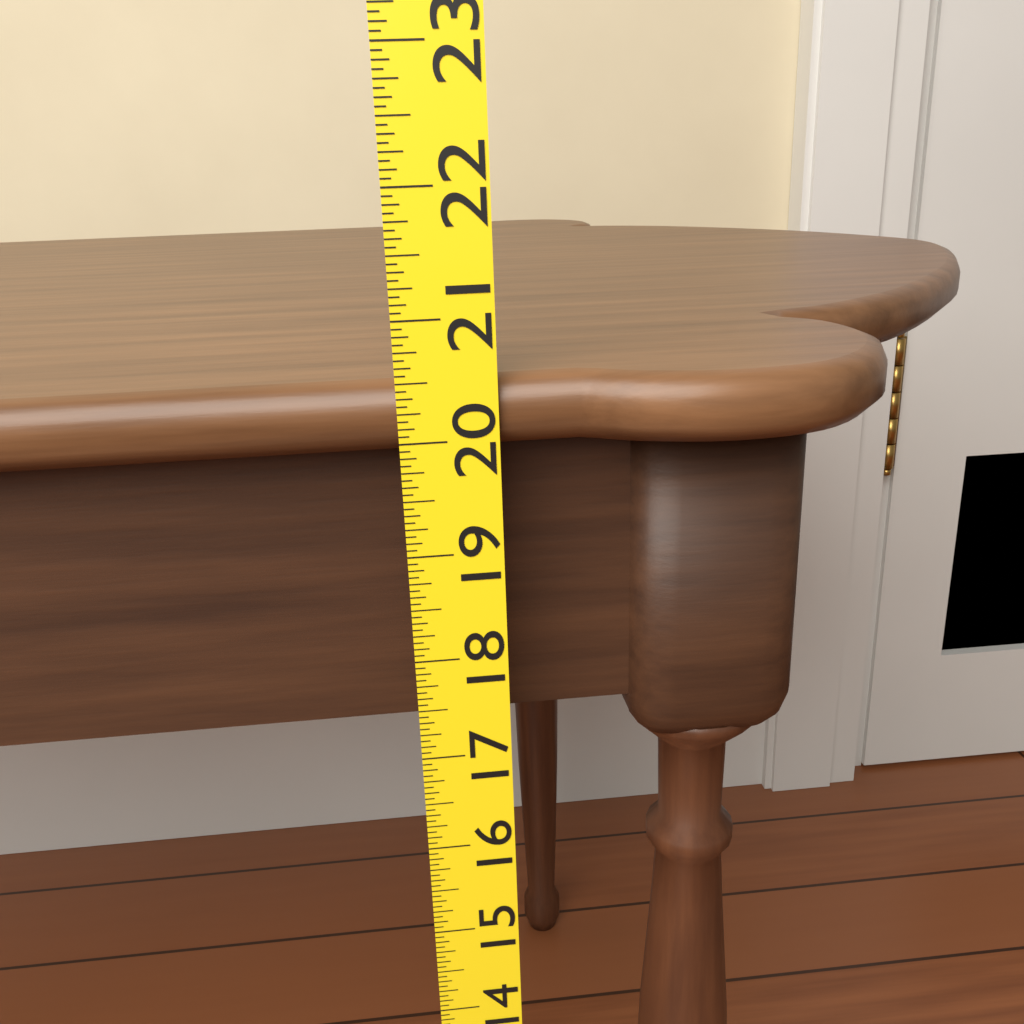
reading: 20.5000 (no unit)
